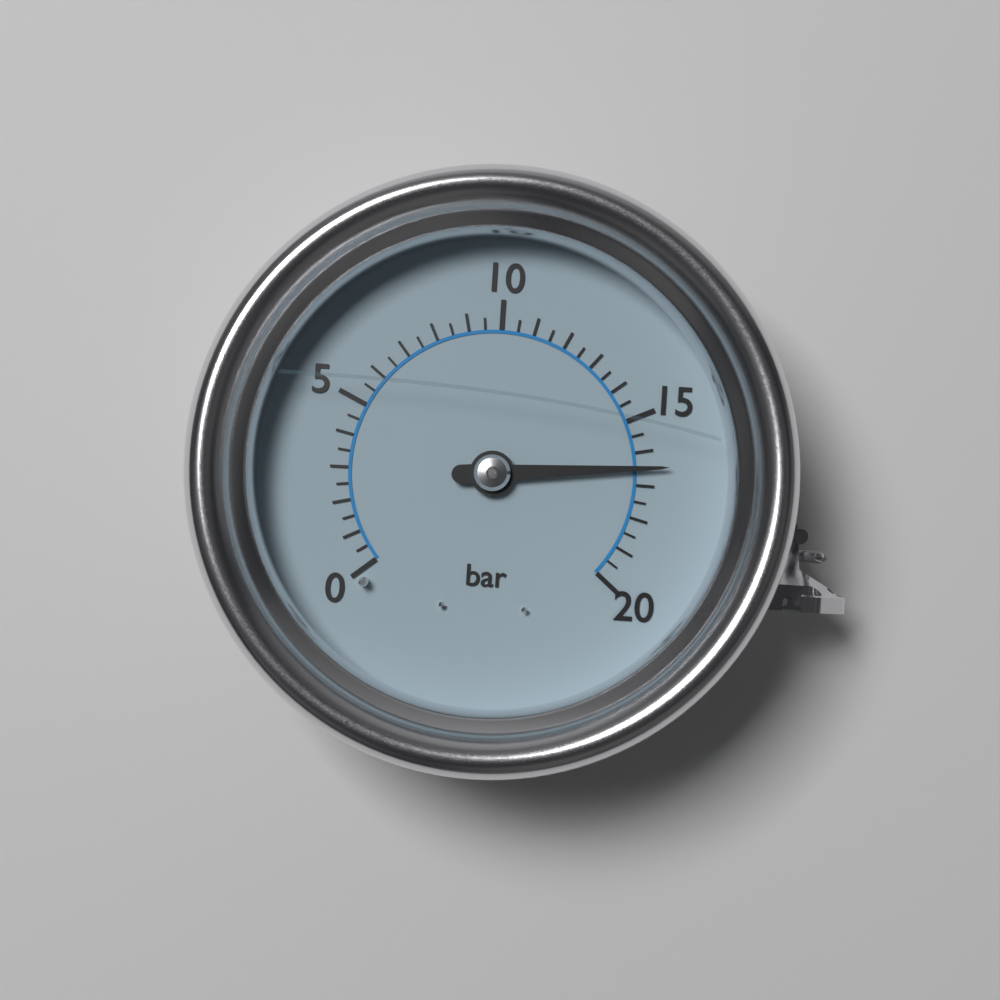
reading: 16.5 bar
